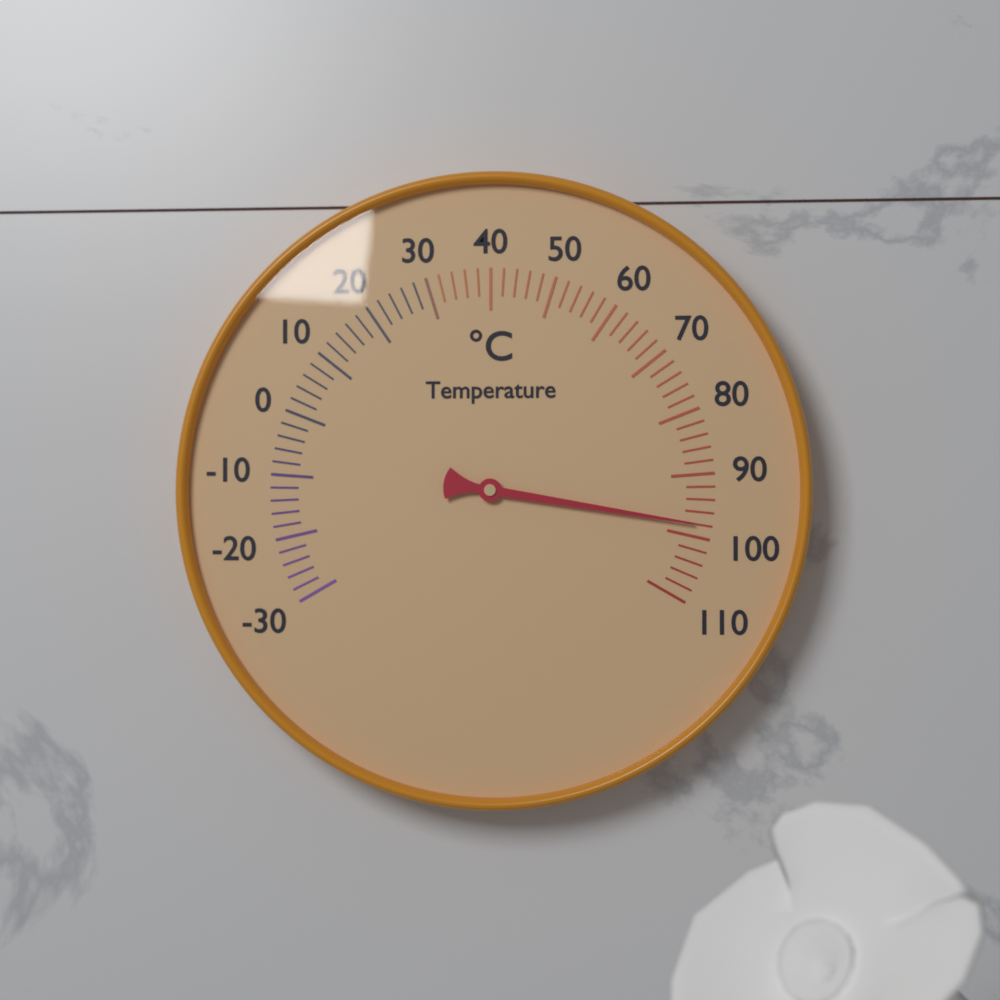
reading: 98 °C
